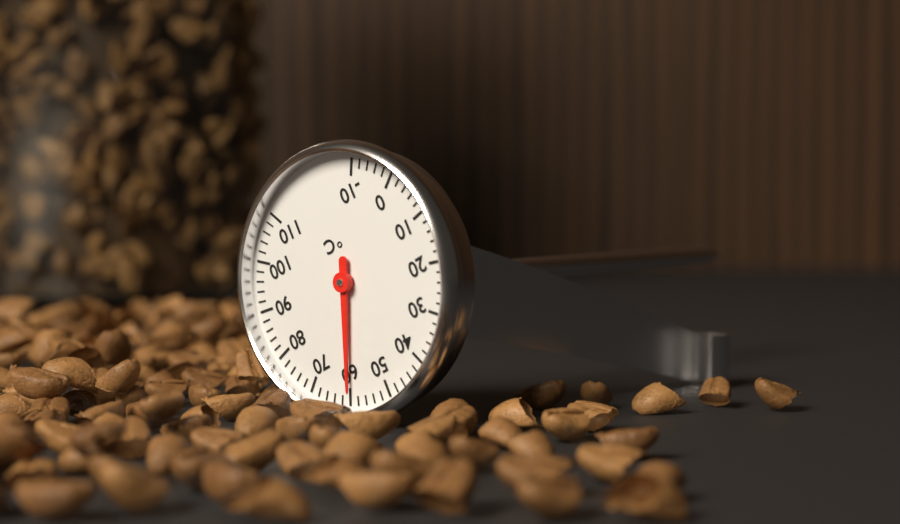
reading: 60 °C
